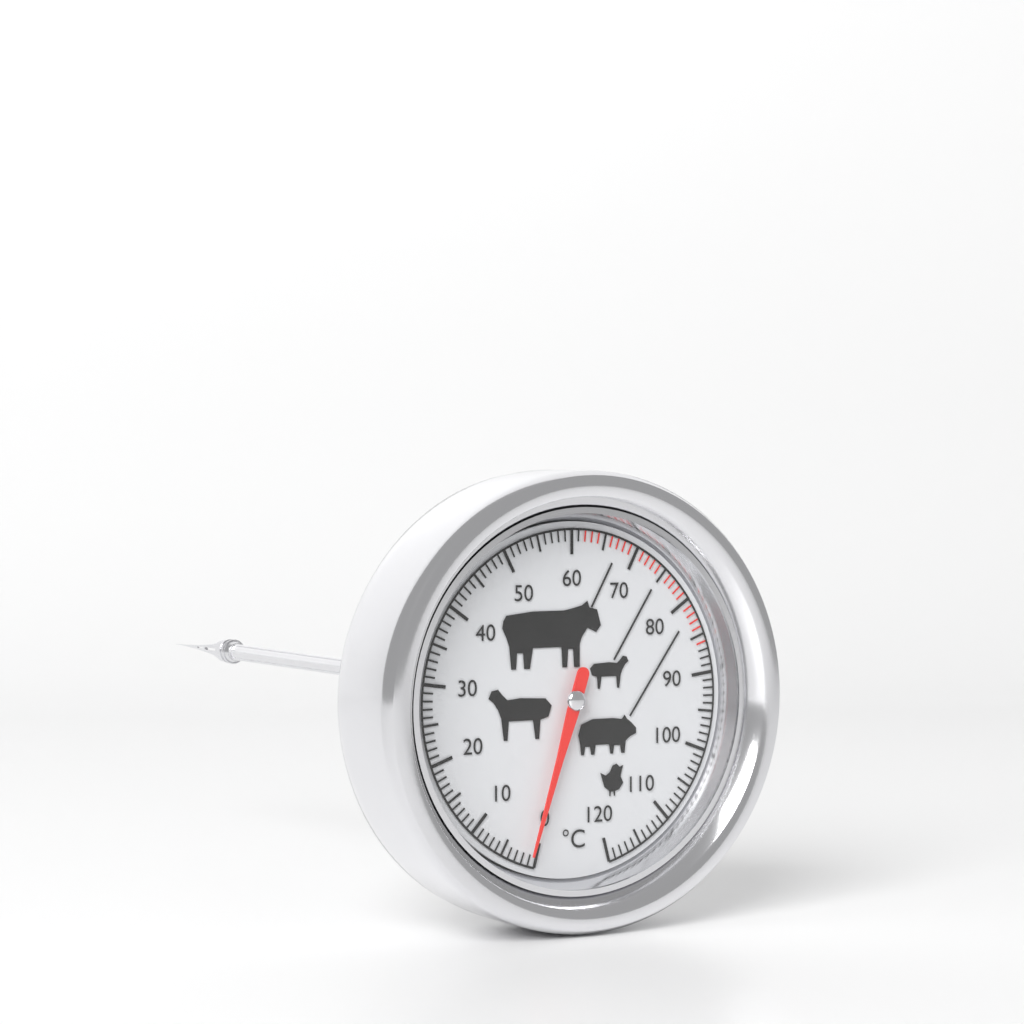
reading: 1 °C
